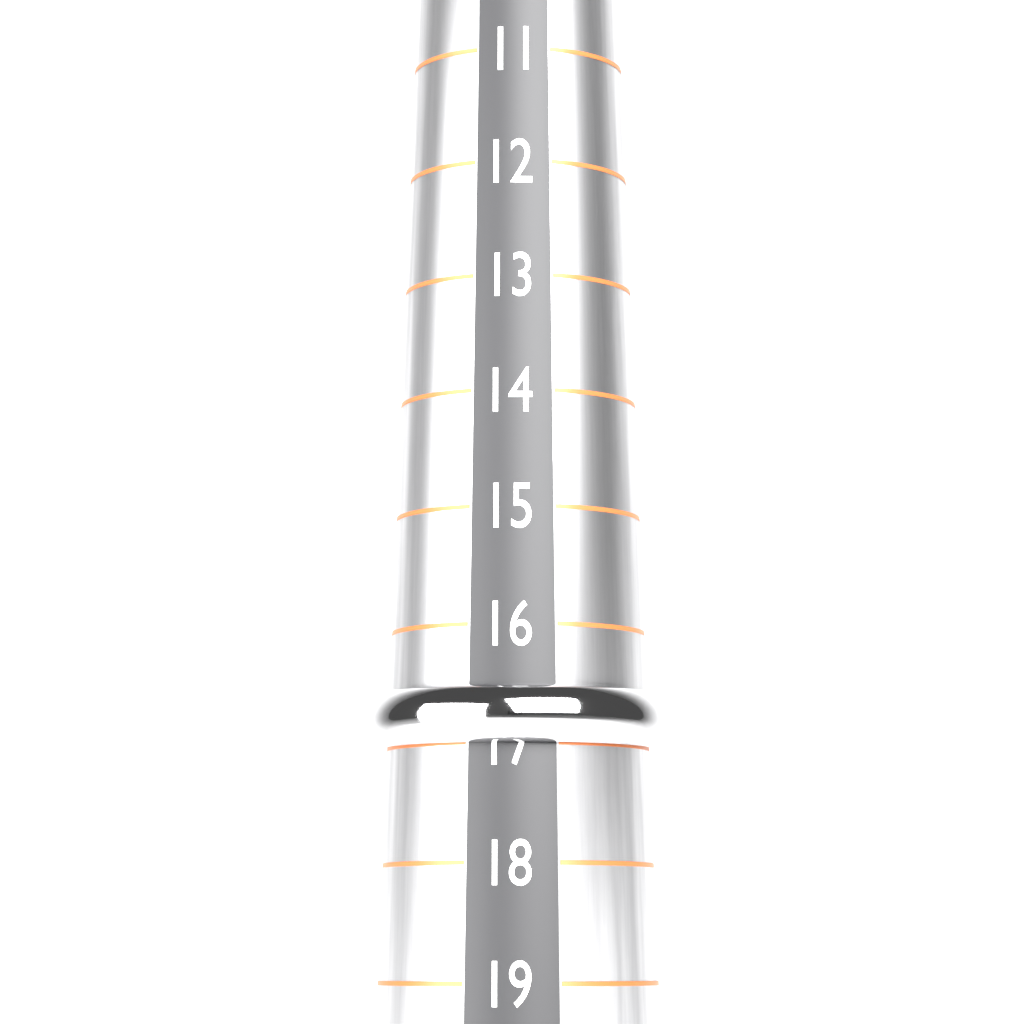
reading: 17 (no unit)
